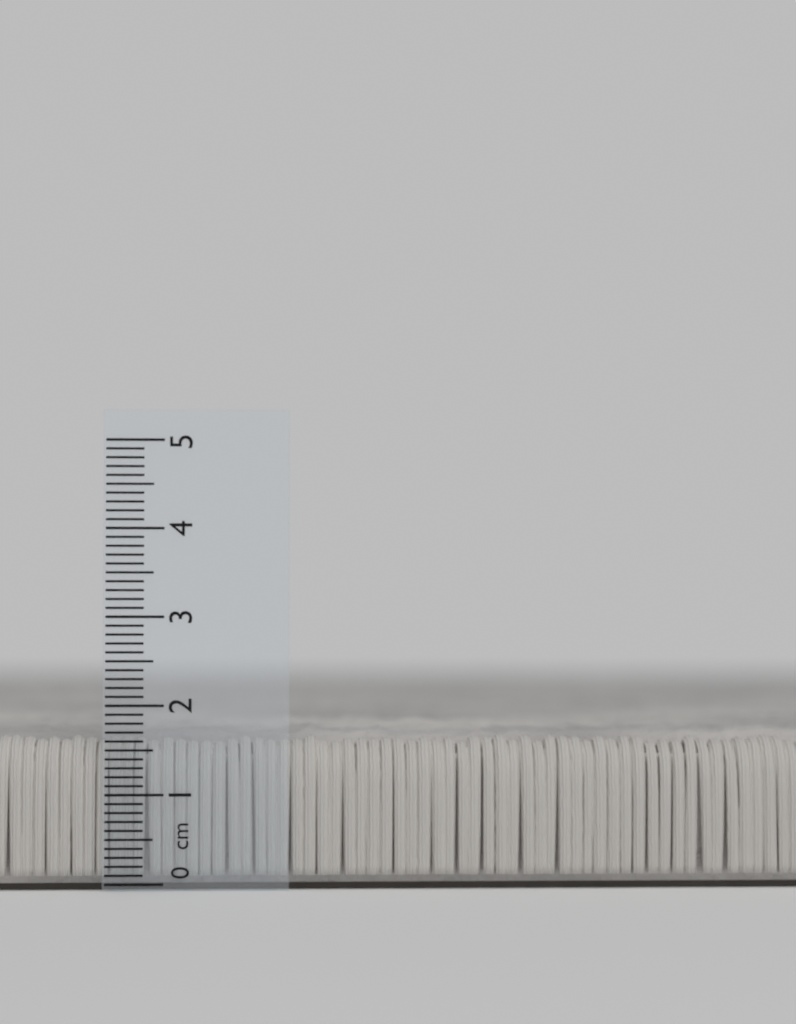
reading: 1.8 cm
